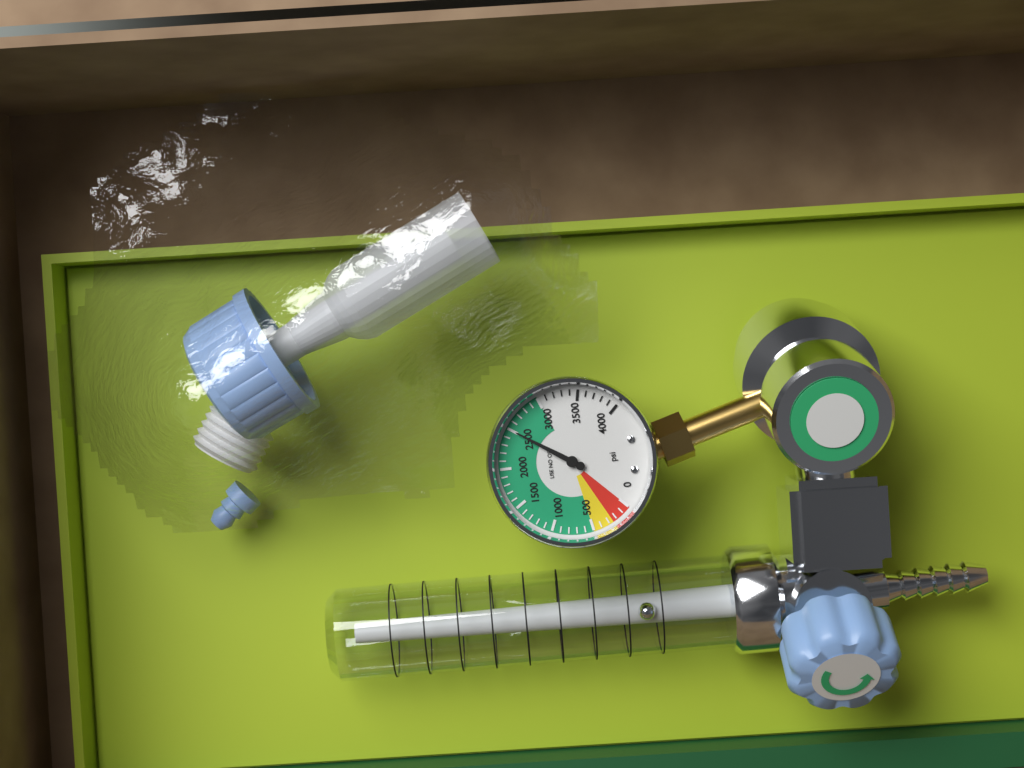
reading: 2500 psi
